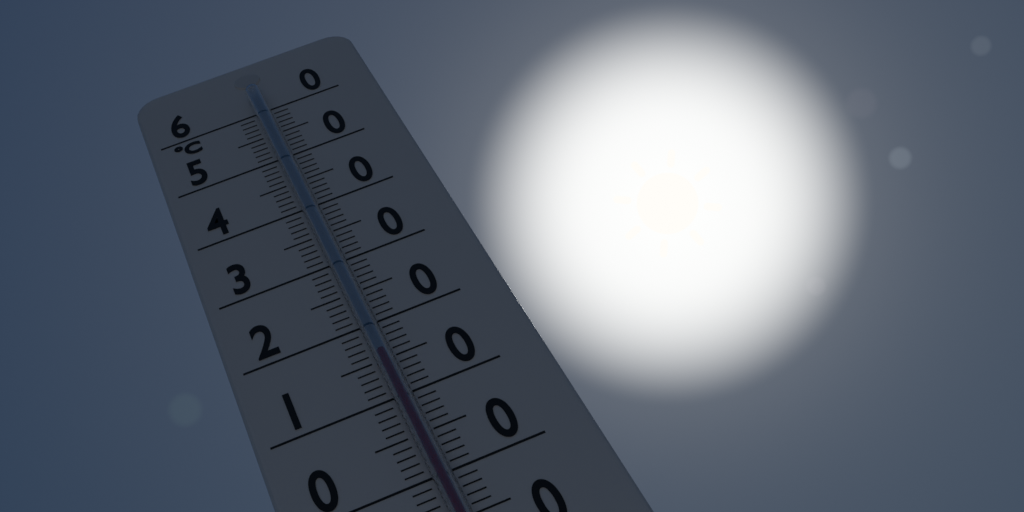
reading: 15 °C
